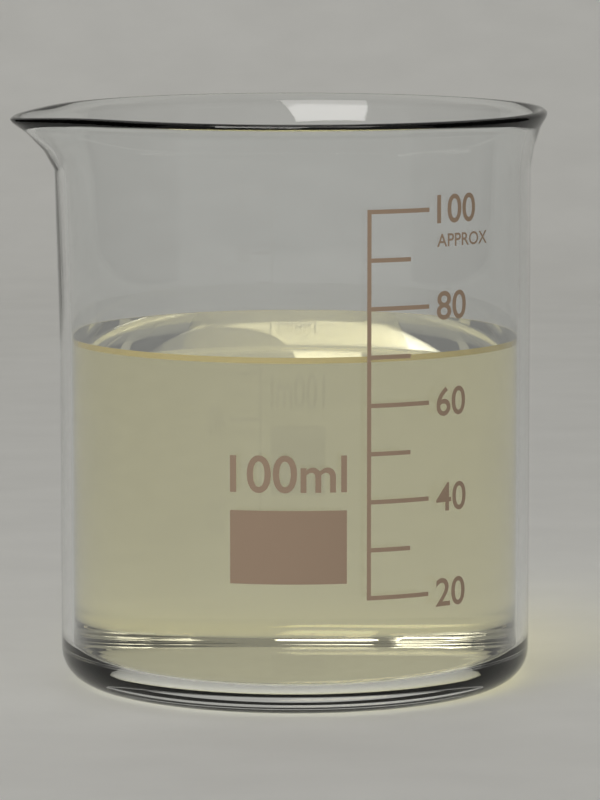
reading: 70 ml
